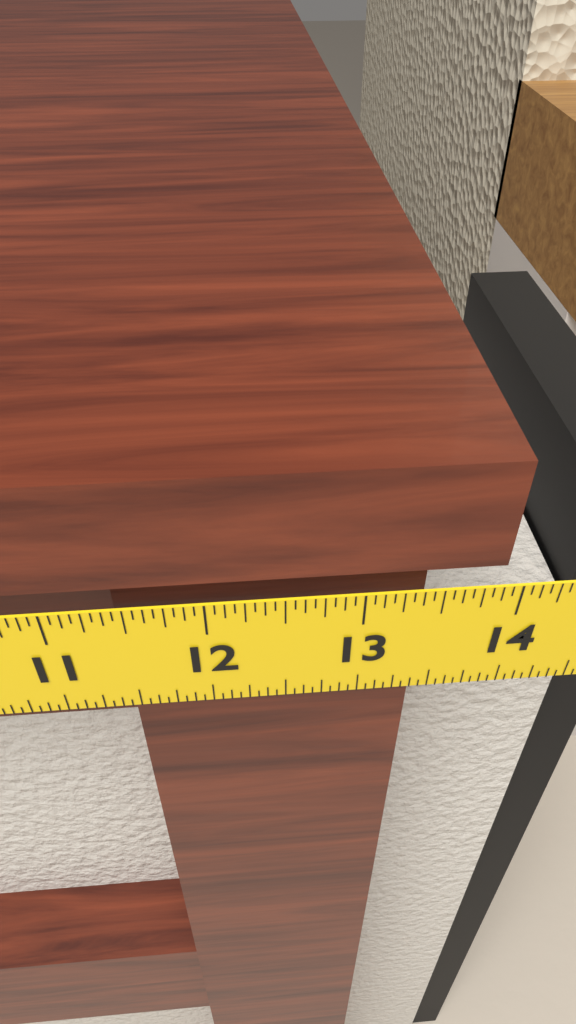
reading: 13.8750 in
